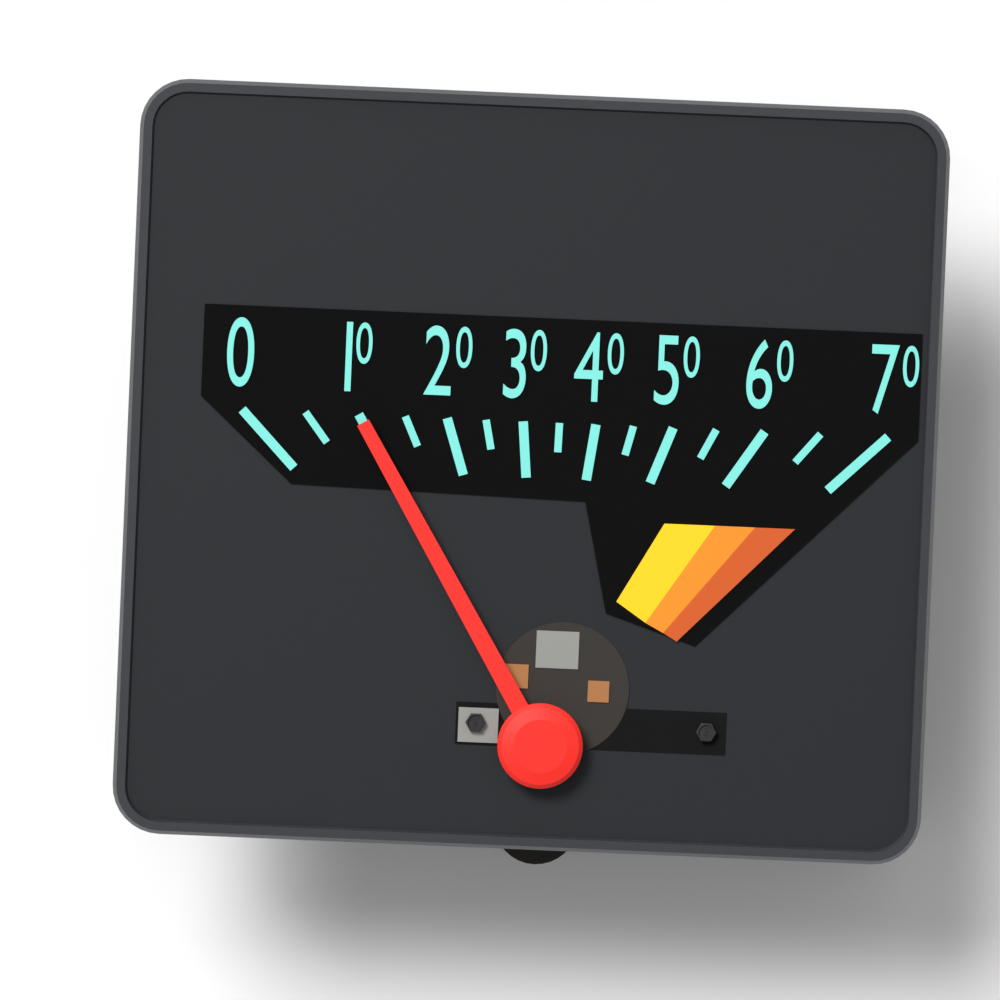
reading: 10 (no unit)
